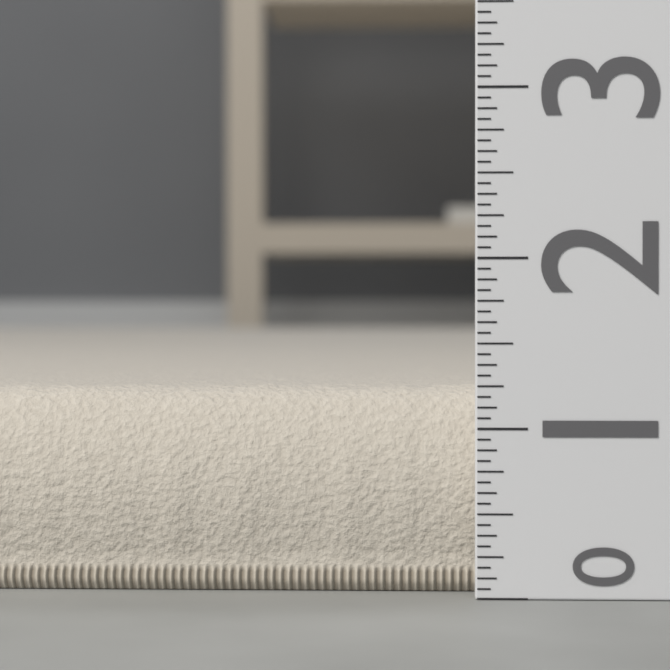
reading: 1.2500 (no unit)
